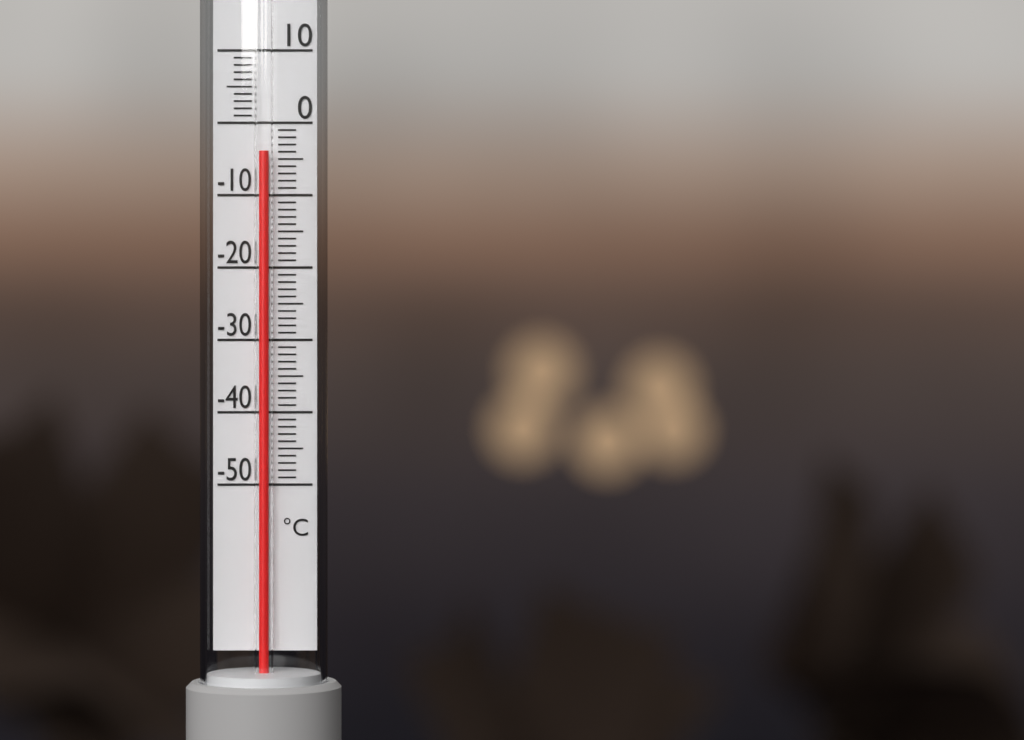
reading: -4 °C
